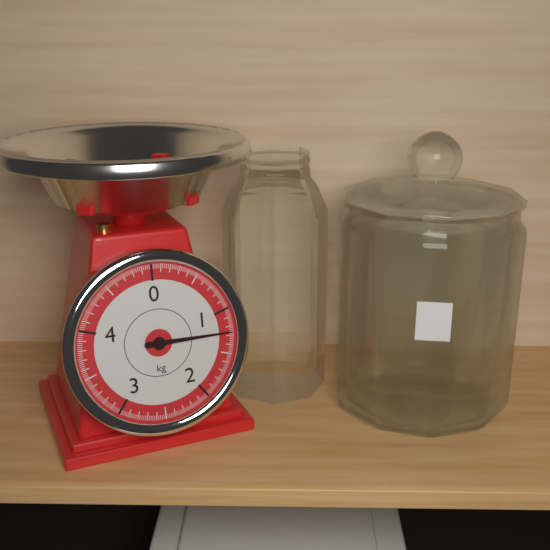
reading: 1.26 kg
